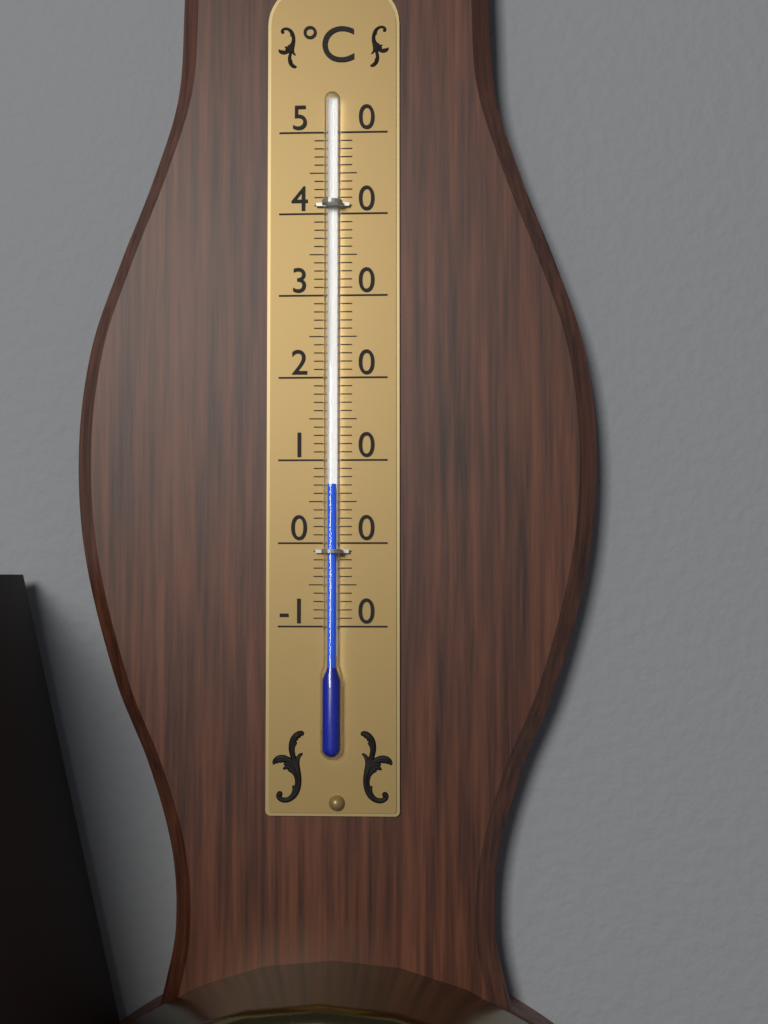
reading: 7 °C
